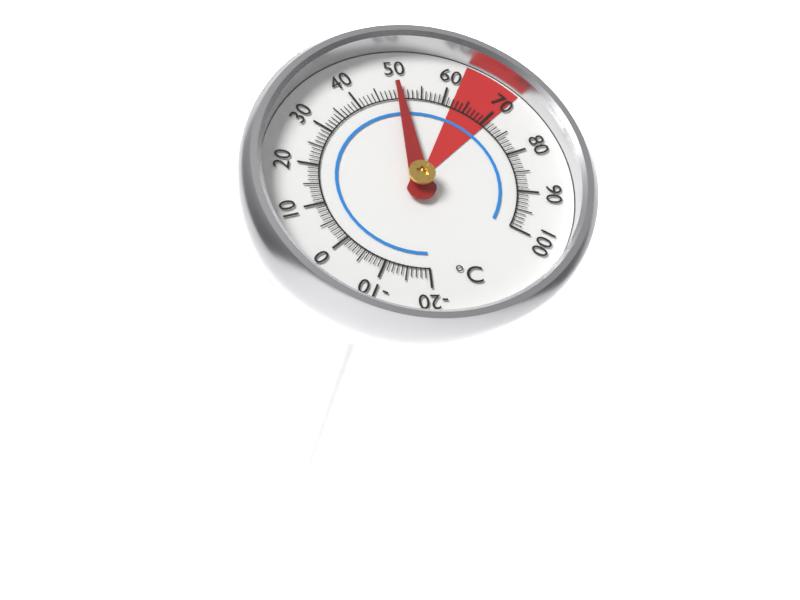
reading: 50 °C
